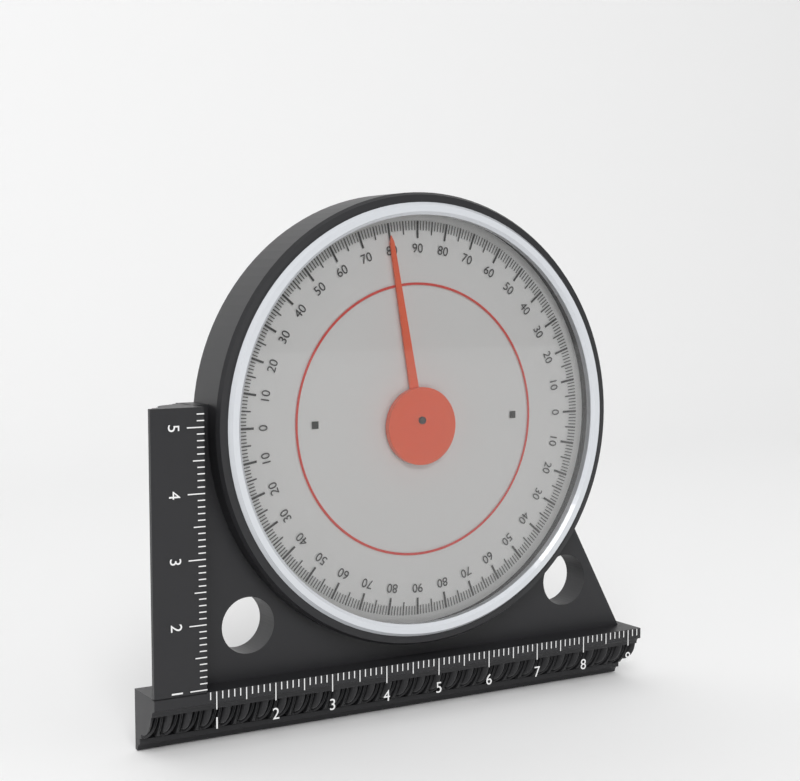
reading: 80 (no unit)
